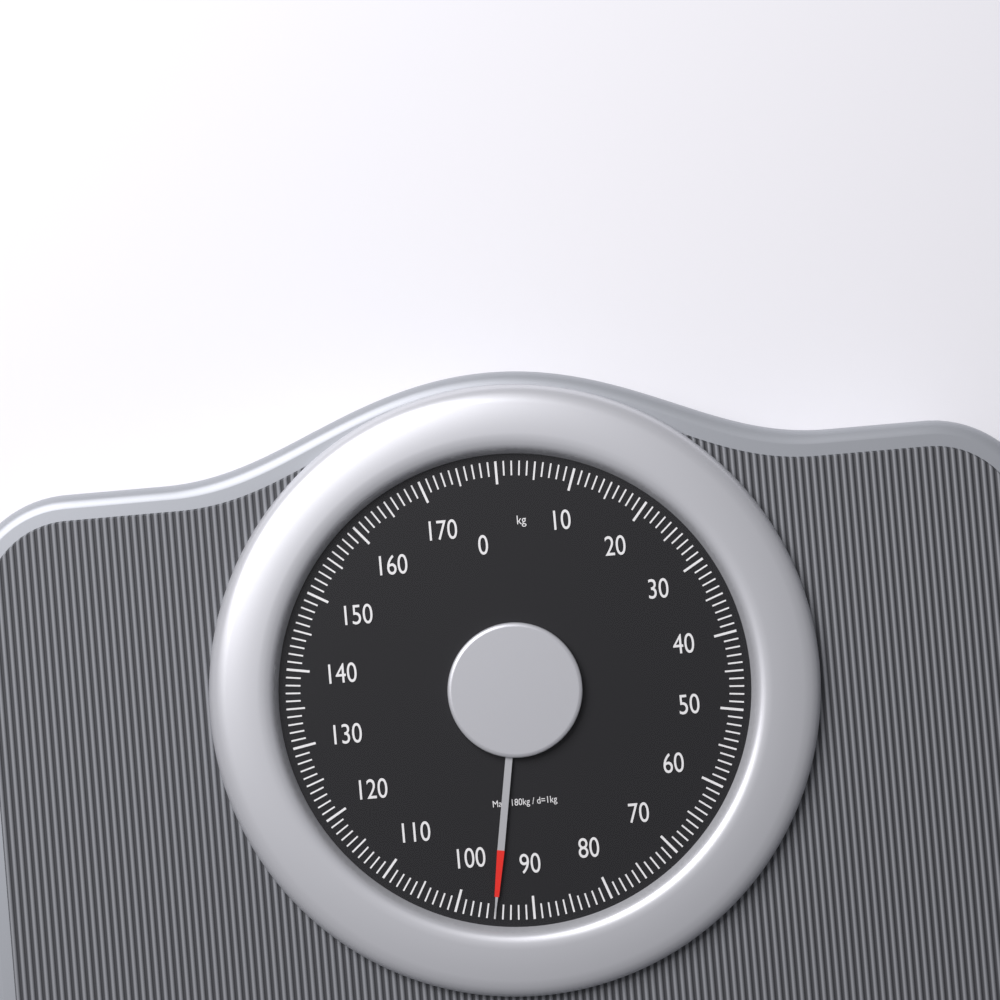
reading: 95 kg
